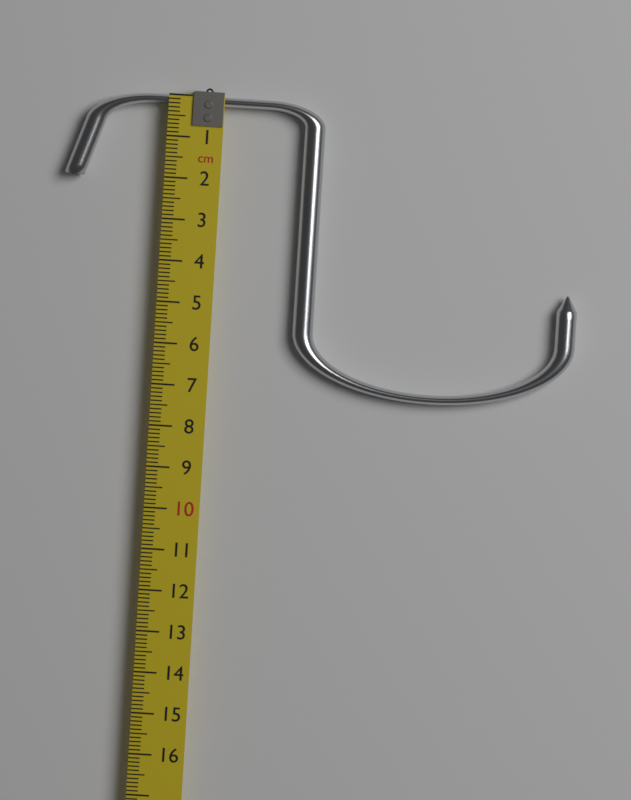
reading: 7.1 cm
